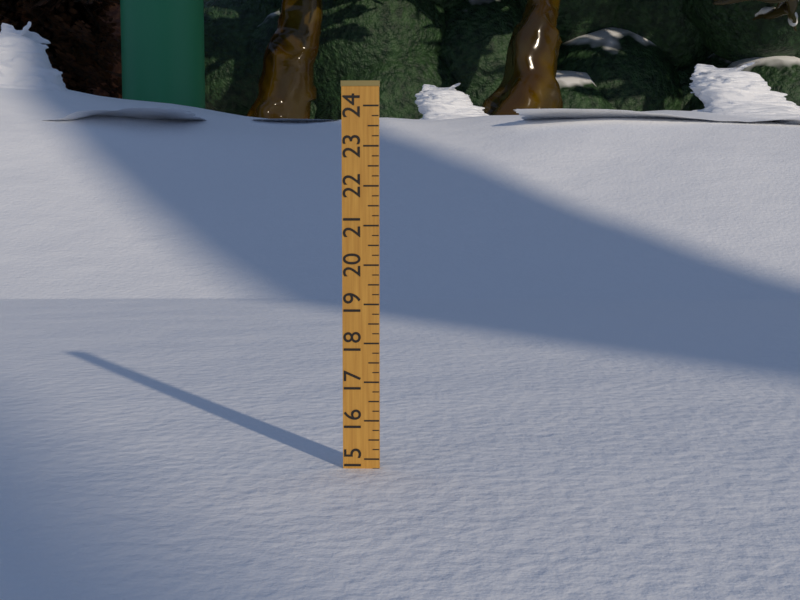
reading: 14.75 (no unit)
